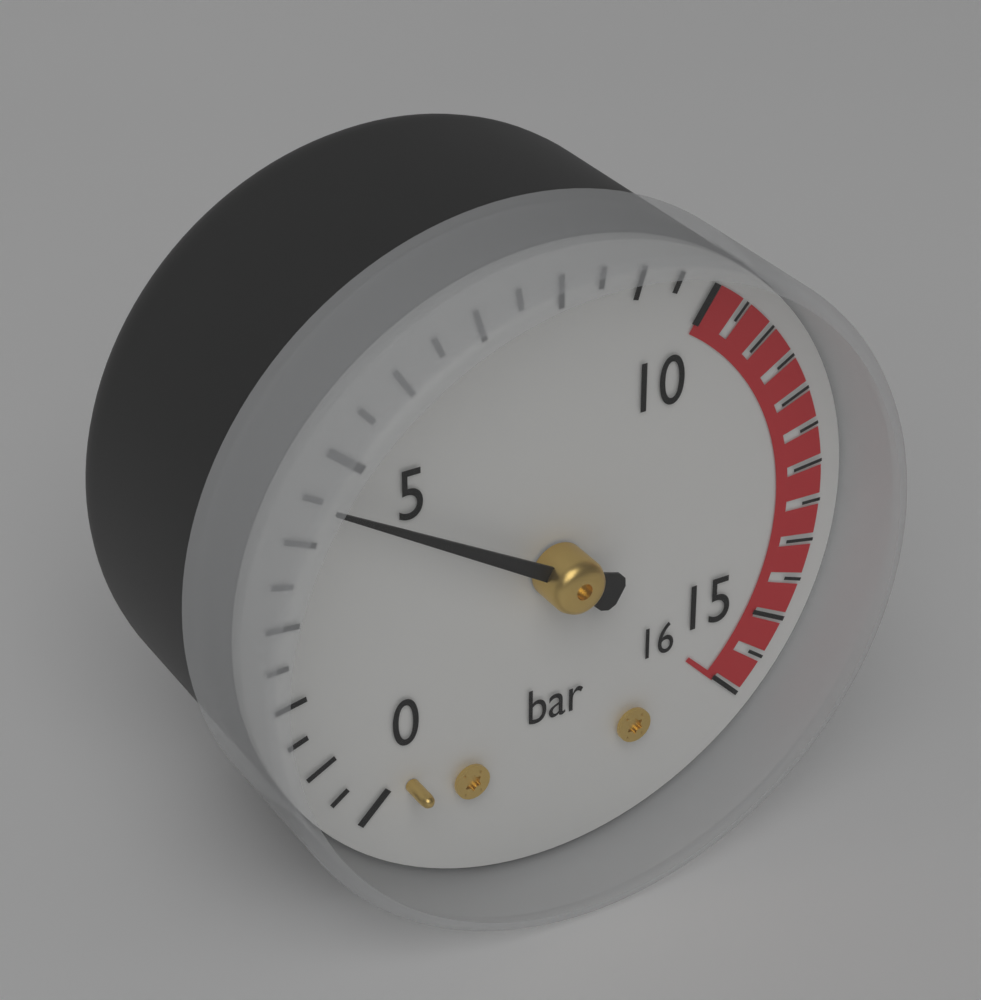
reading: 4.5 bar
